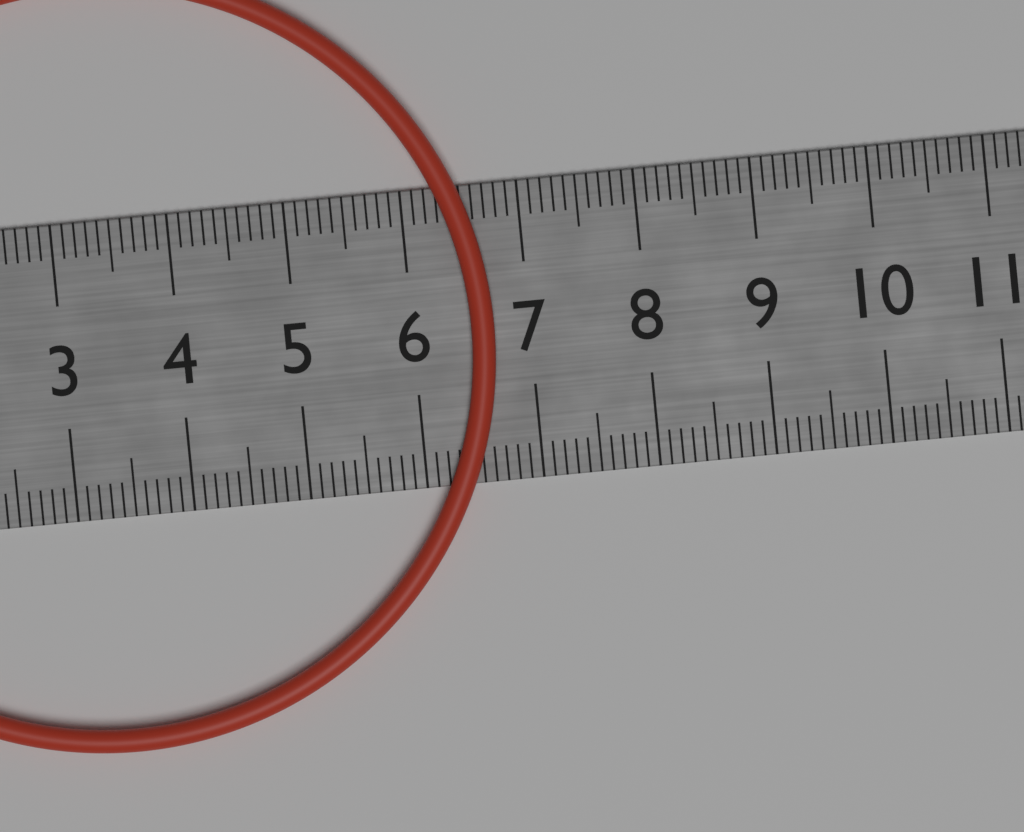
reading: 6.7 cm
